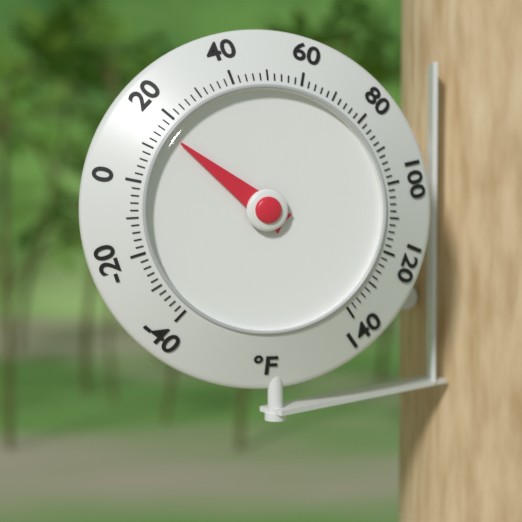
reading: 16 °F
